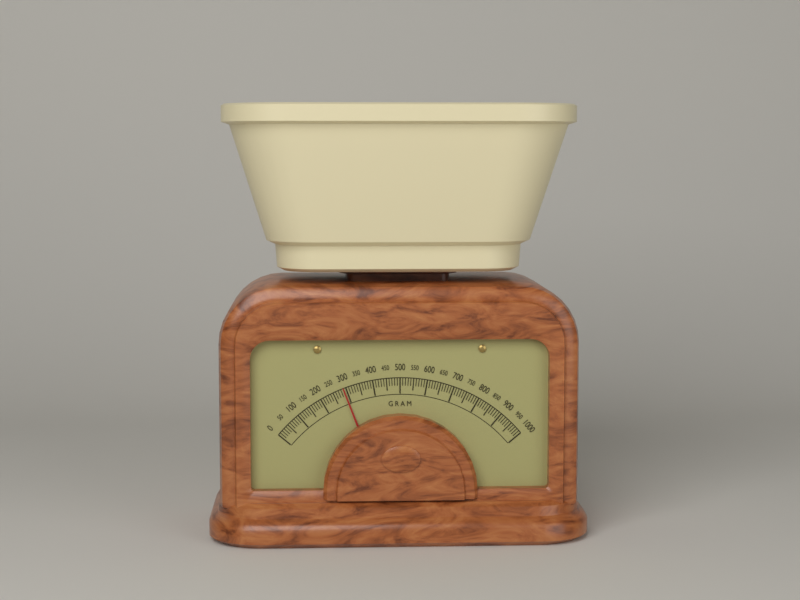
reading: 290 g
